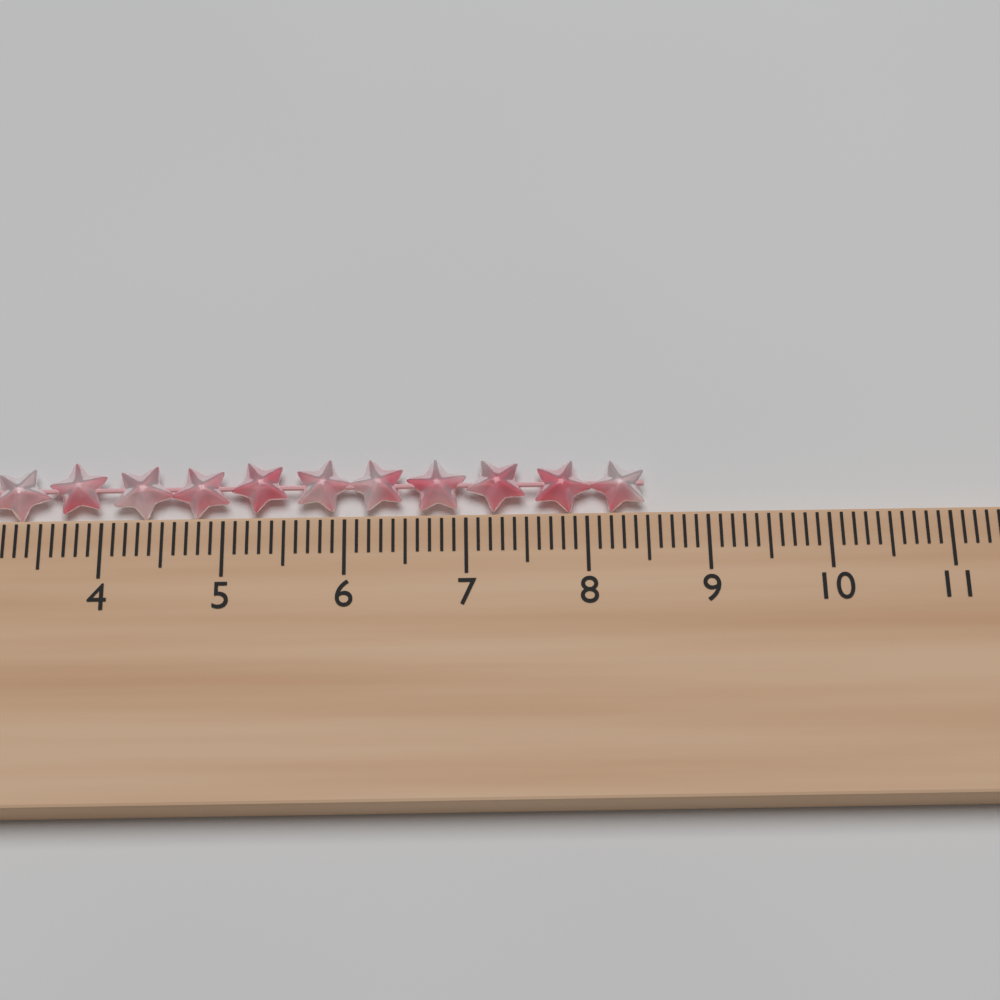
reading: 8.5 cm
